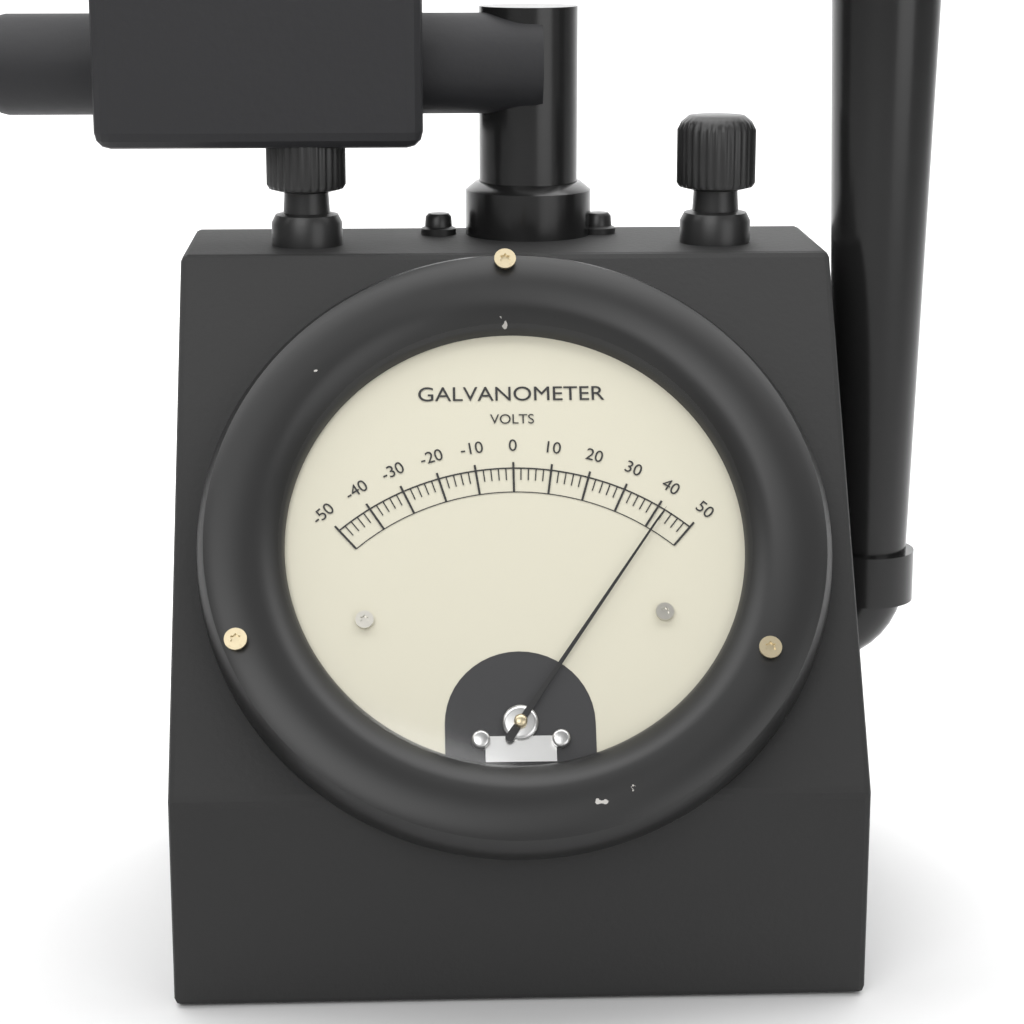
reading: 42 V
